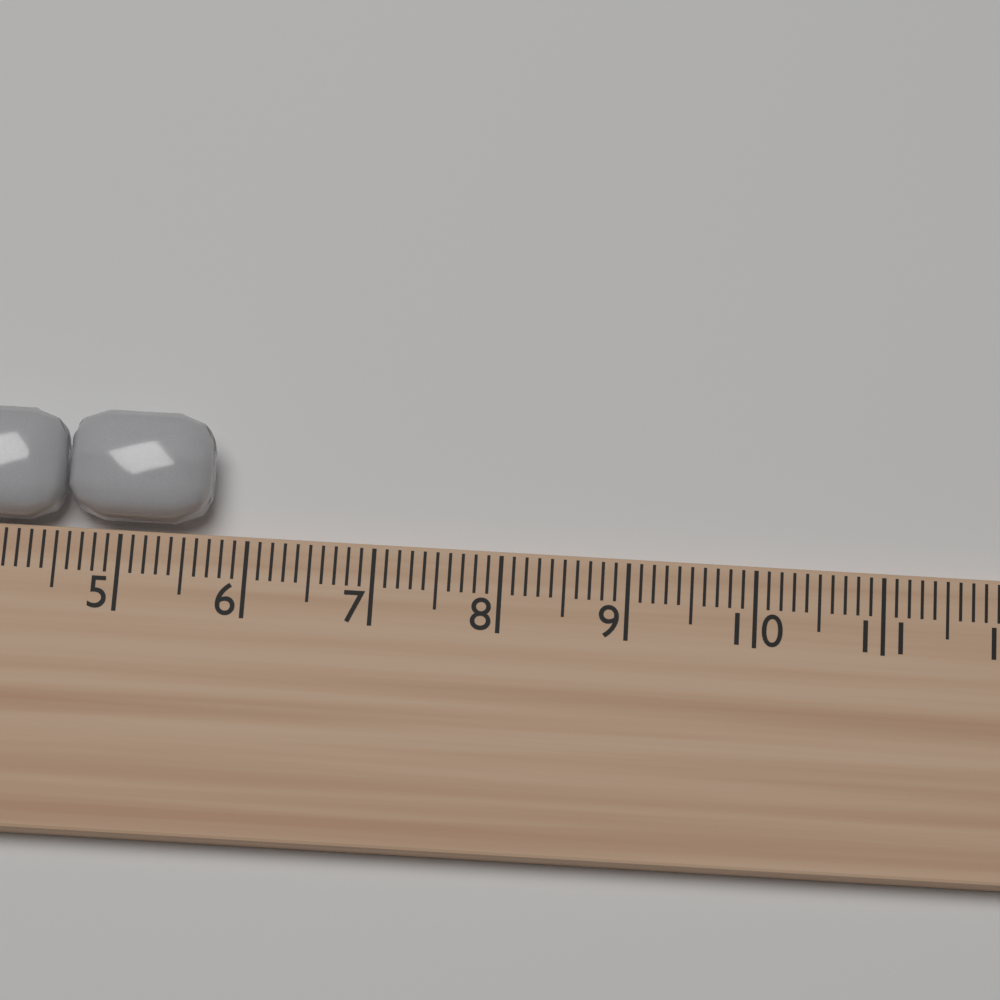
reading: 5.7 cm
